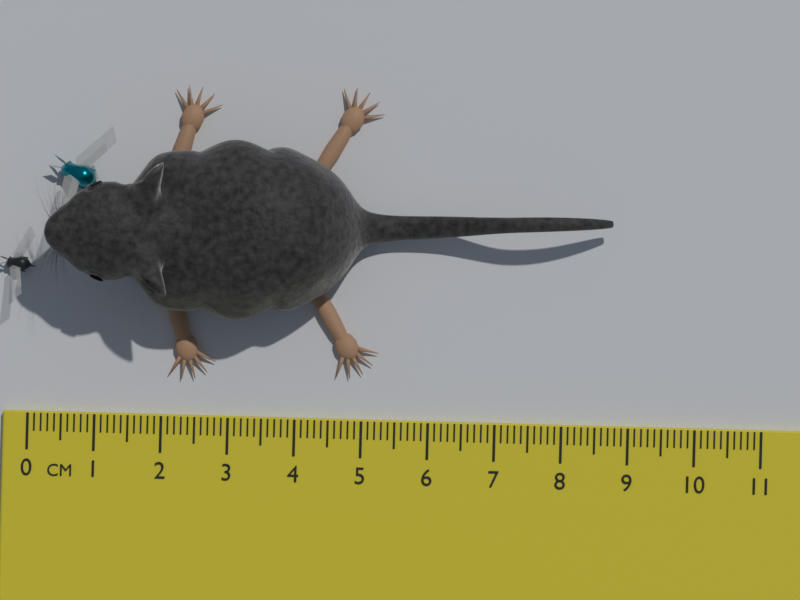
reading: 8.7 cm
